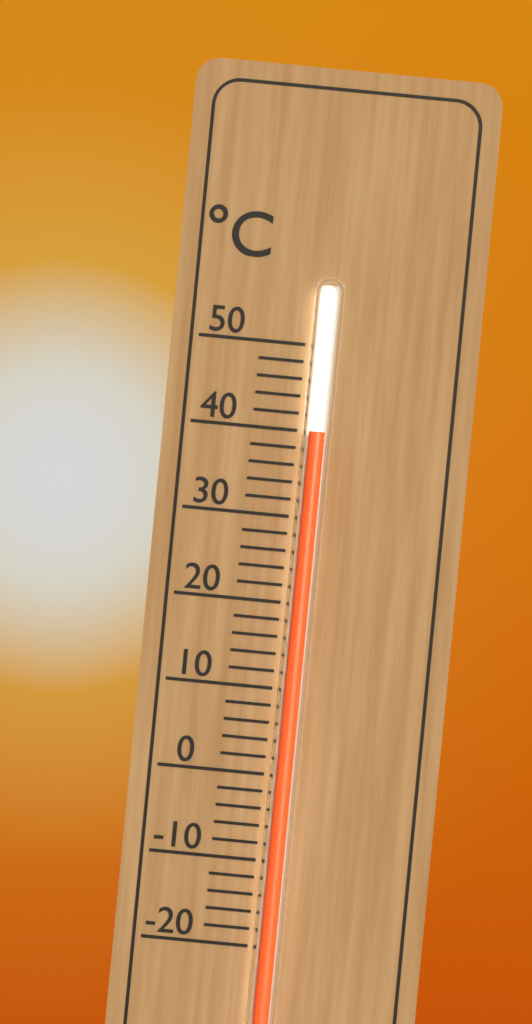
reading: 40 °C
